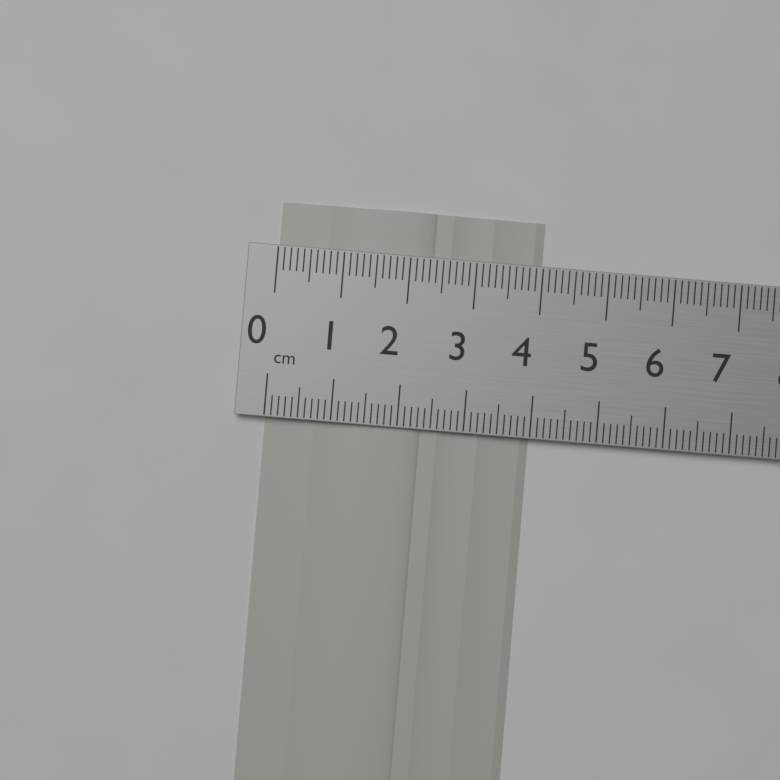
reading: 4.0 cm
